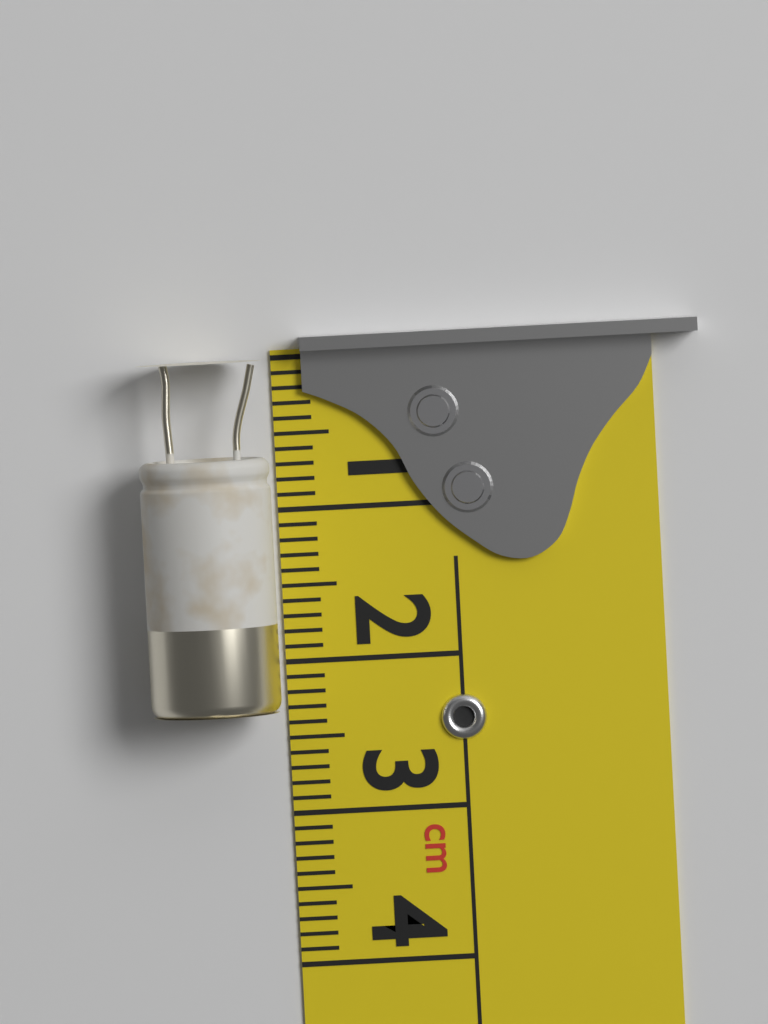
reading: 2.3 cm
